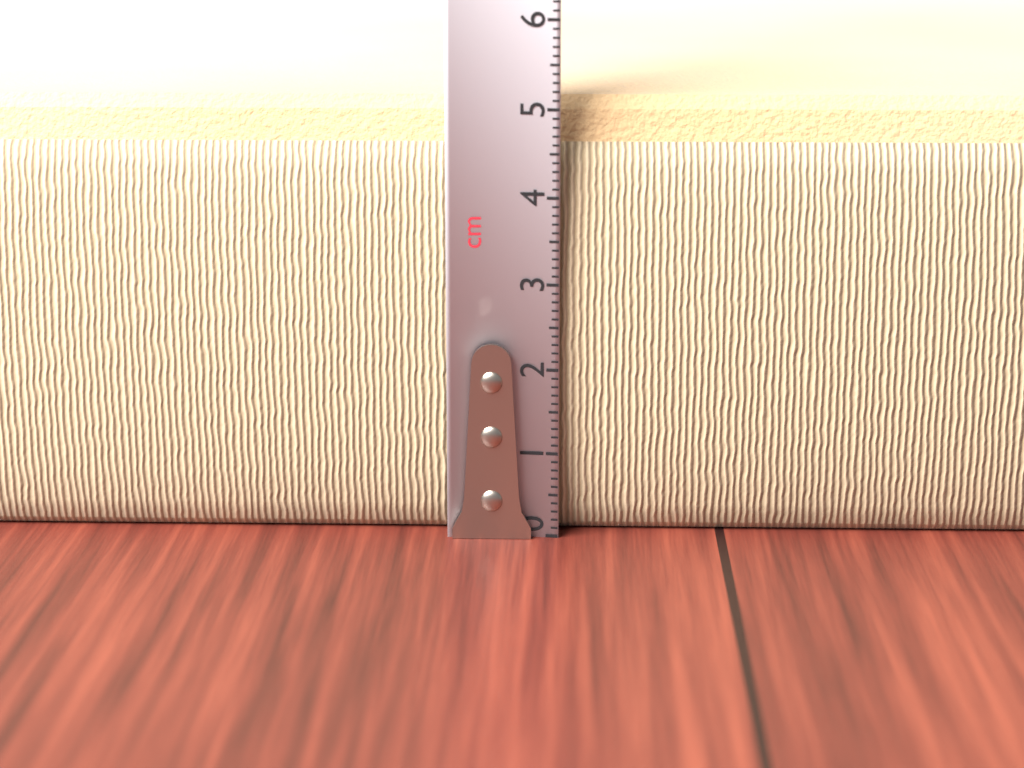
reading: 5.1 cm
